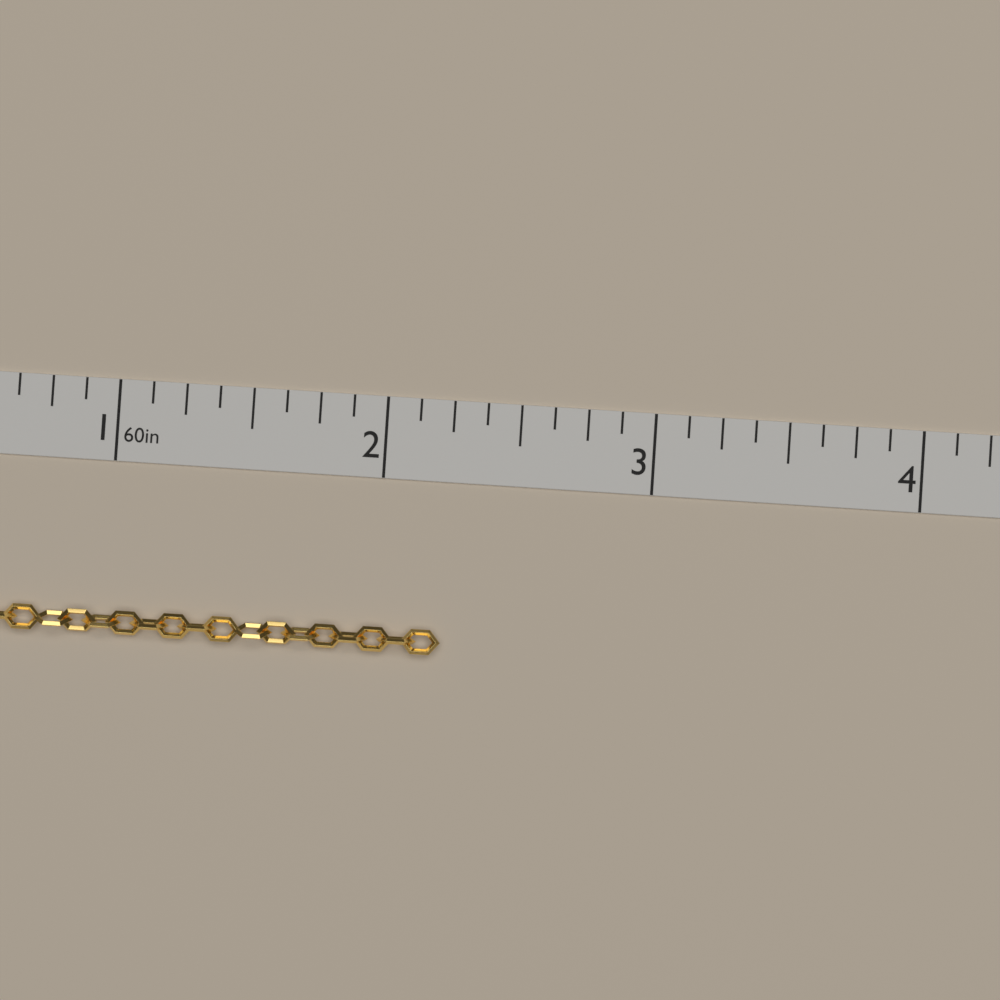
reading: 2.250 in
